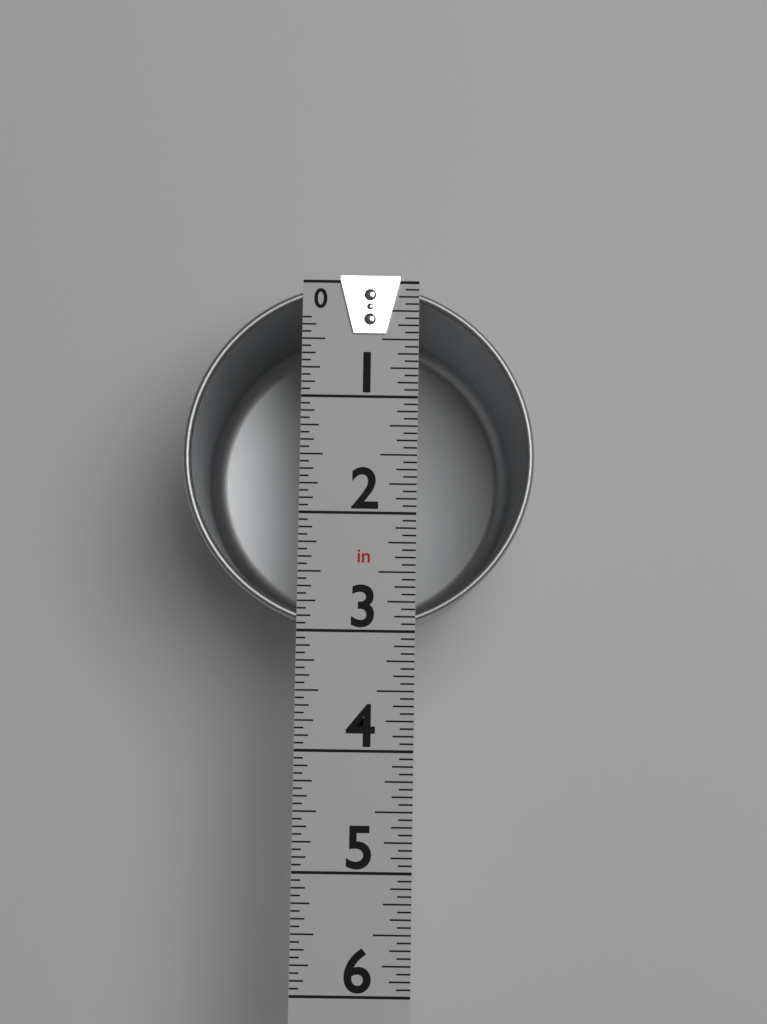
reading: 3.0000 in
